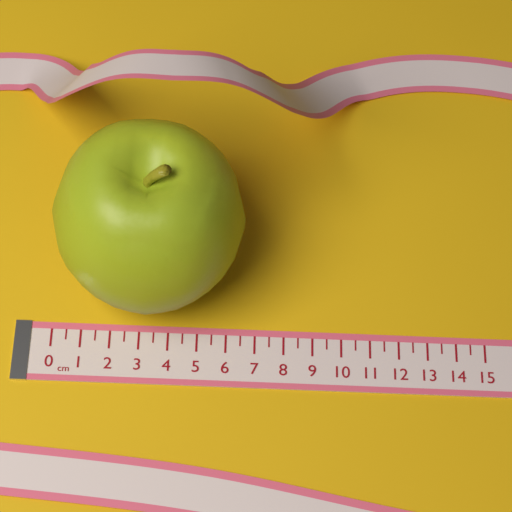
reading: 6.5 cm
